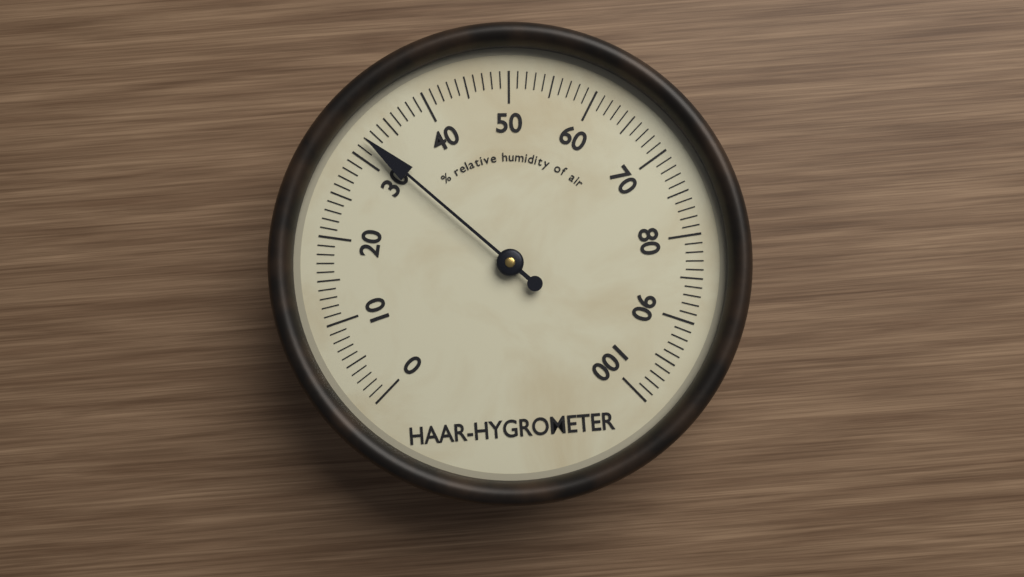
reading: 32 %
